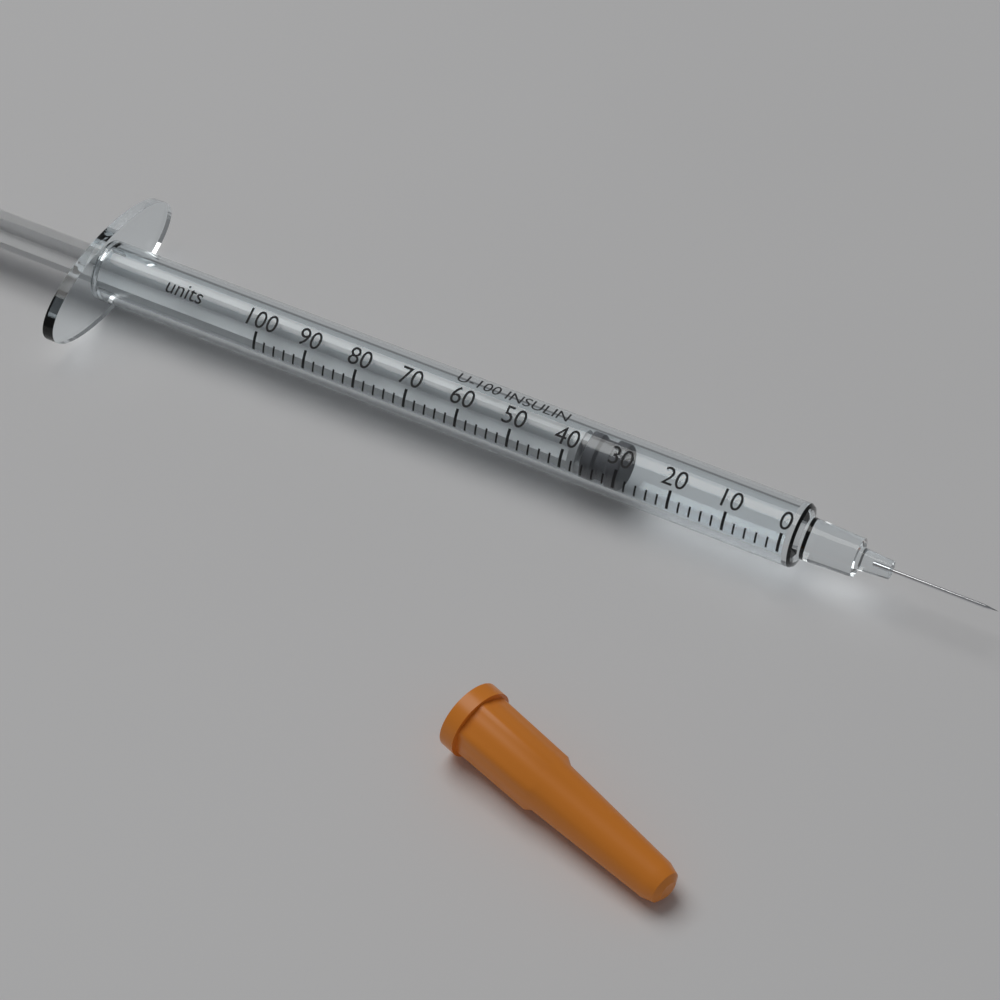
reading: 30 units
